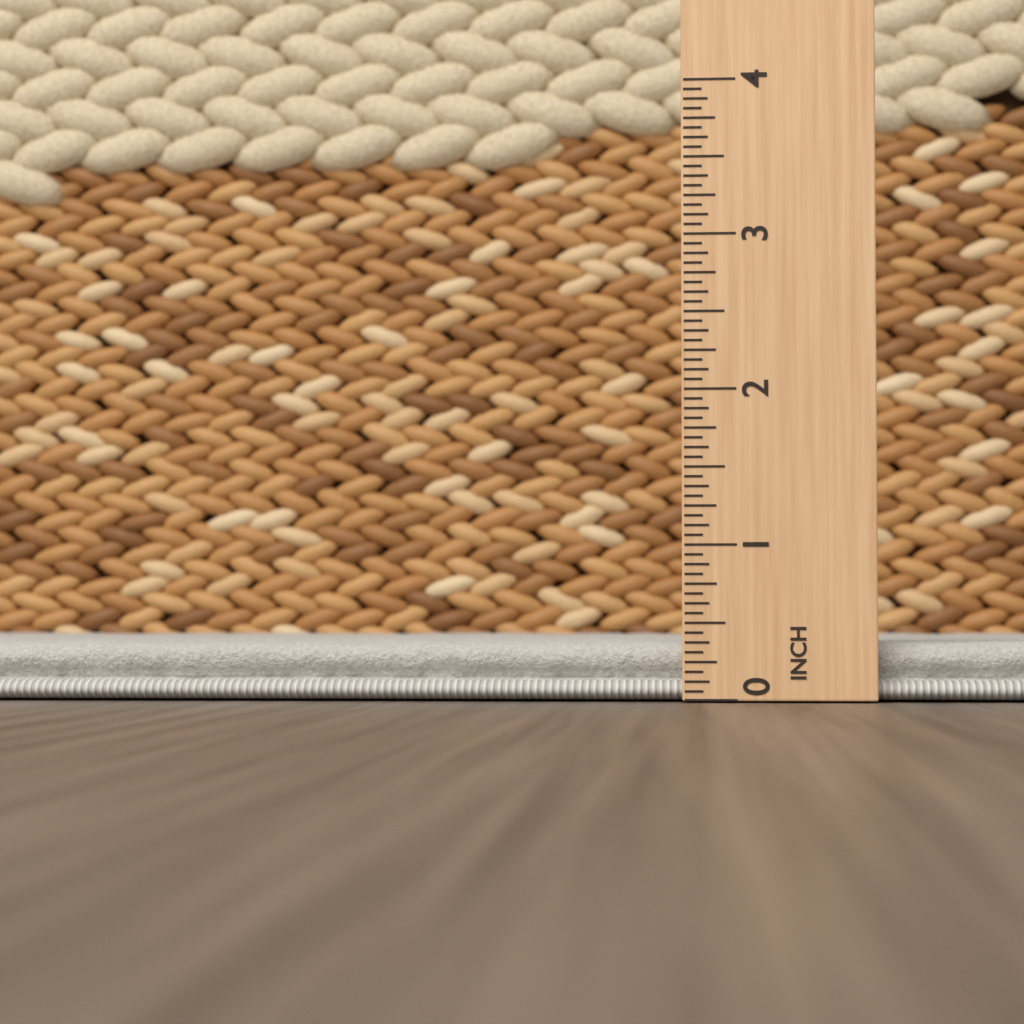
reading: 0.3750 in
